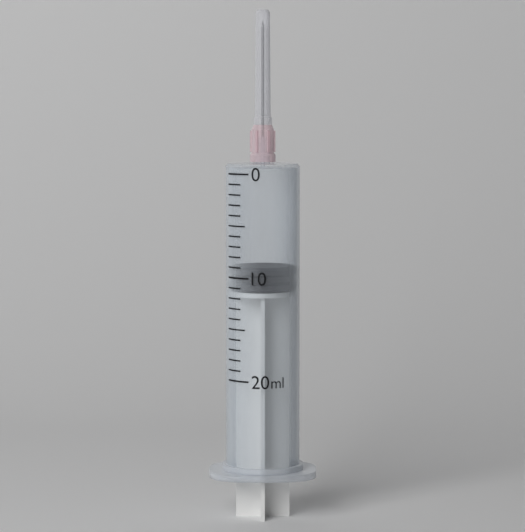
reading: 9 ml
